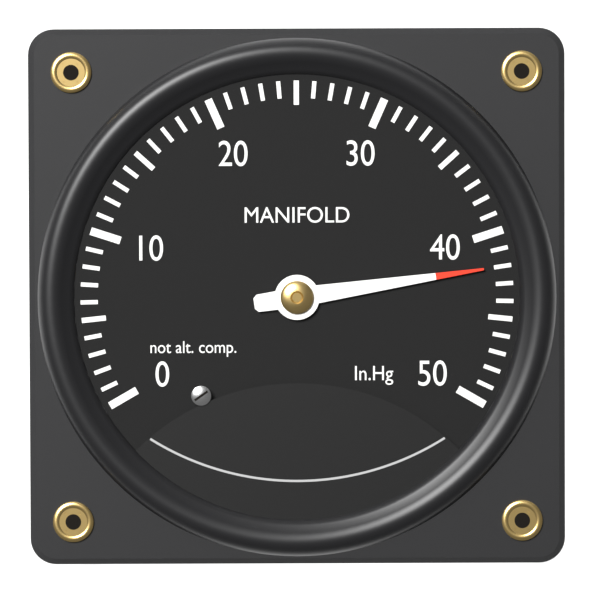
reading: 42 inHg
